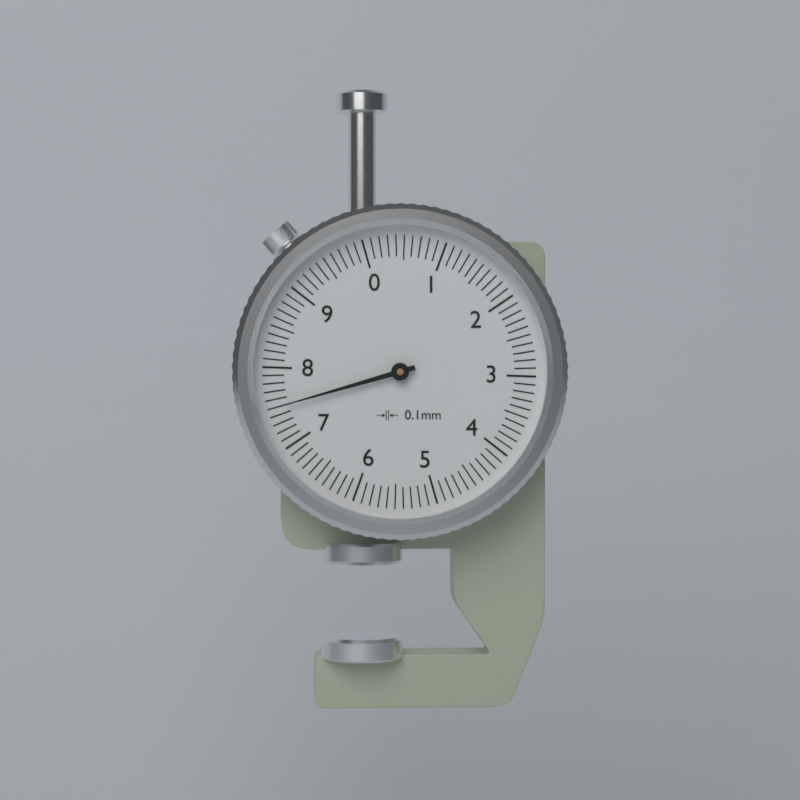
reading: 7.5 mm
